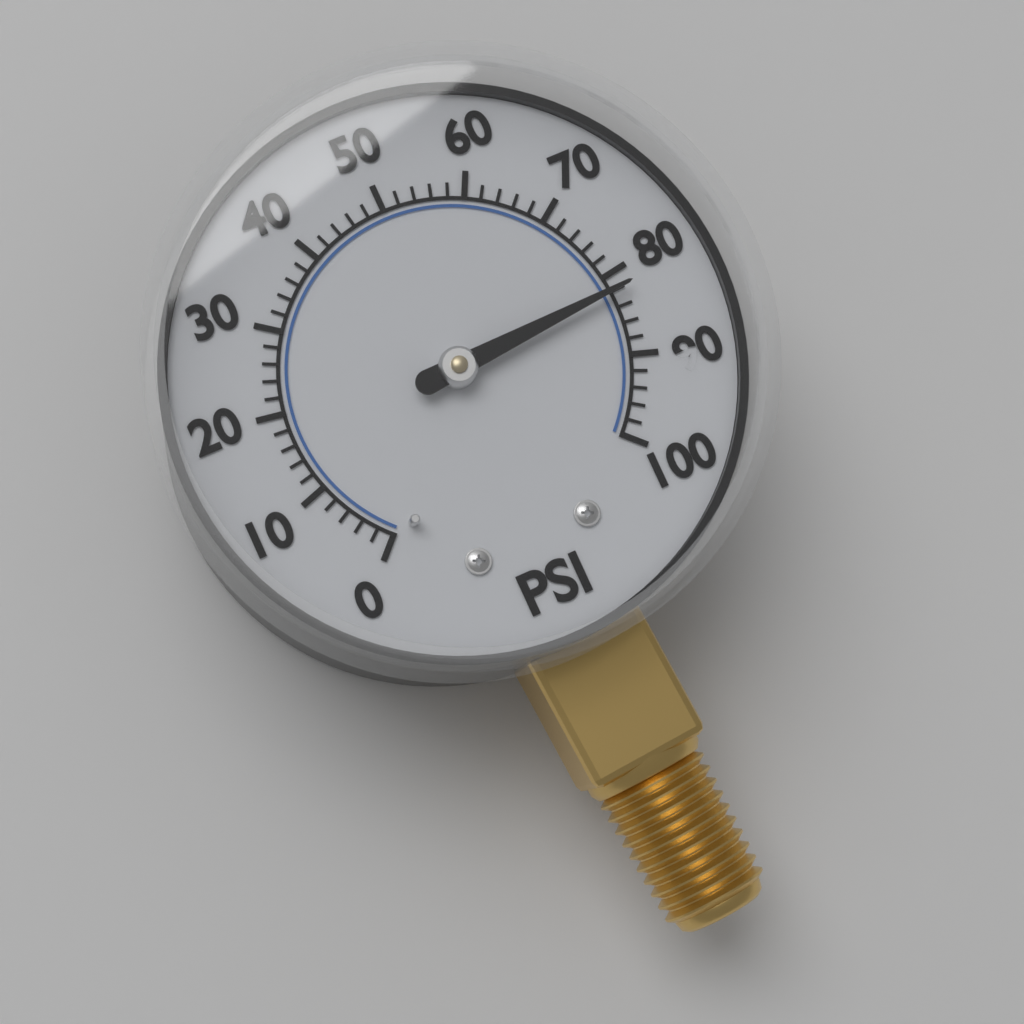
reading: 82 psi
